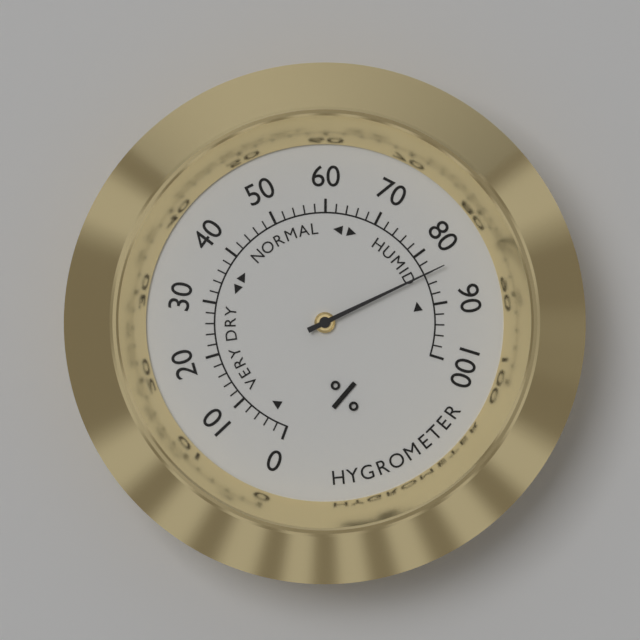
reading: 84 %
